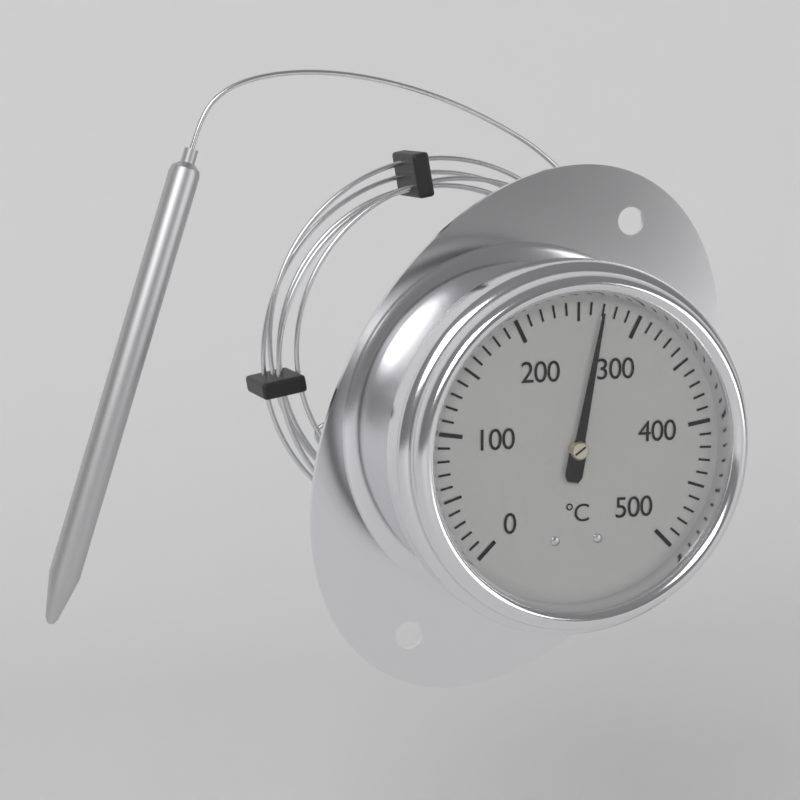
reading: 270 °C
